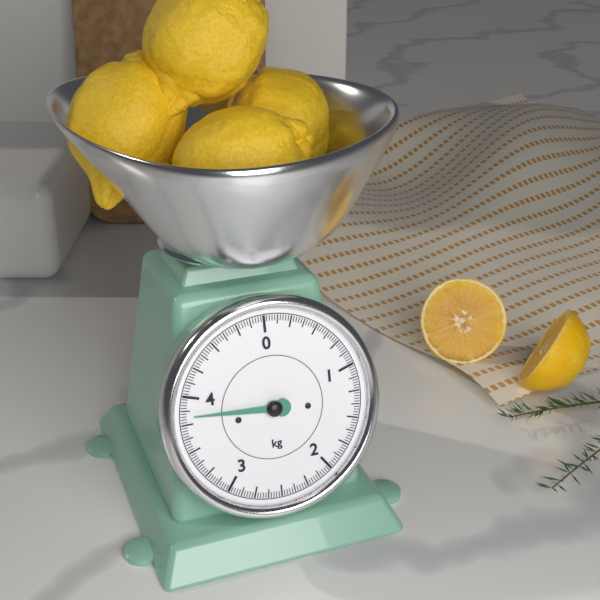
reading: 3.825 kg
